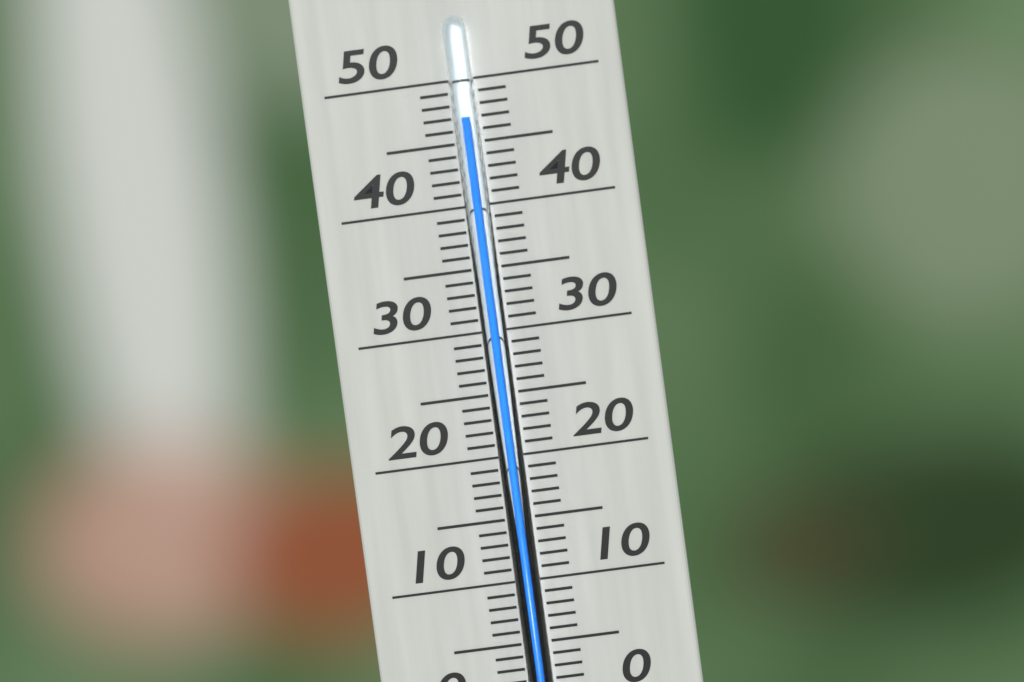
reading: 47 °C
